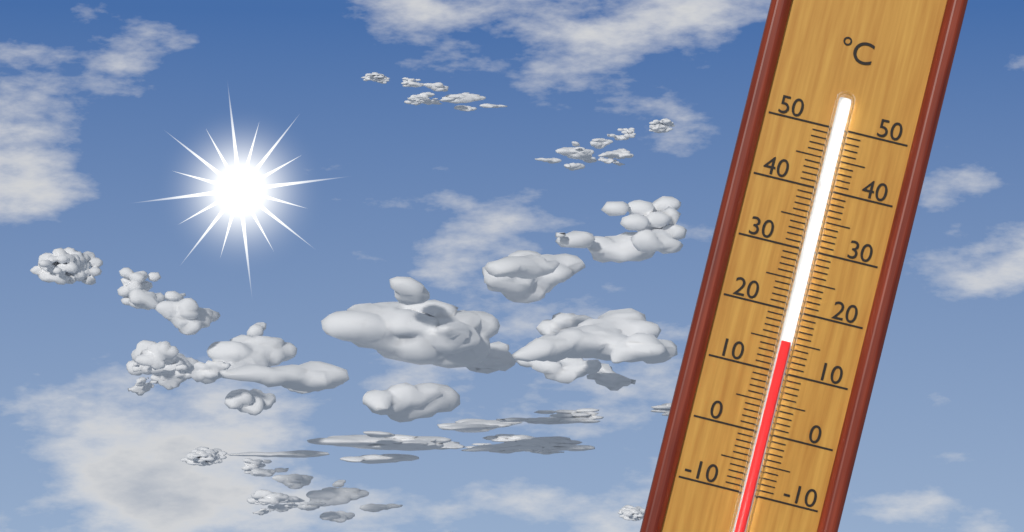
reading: 15 °C
